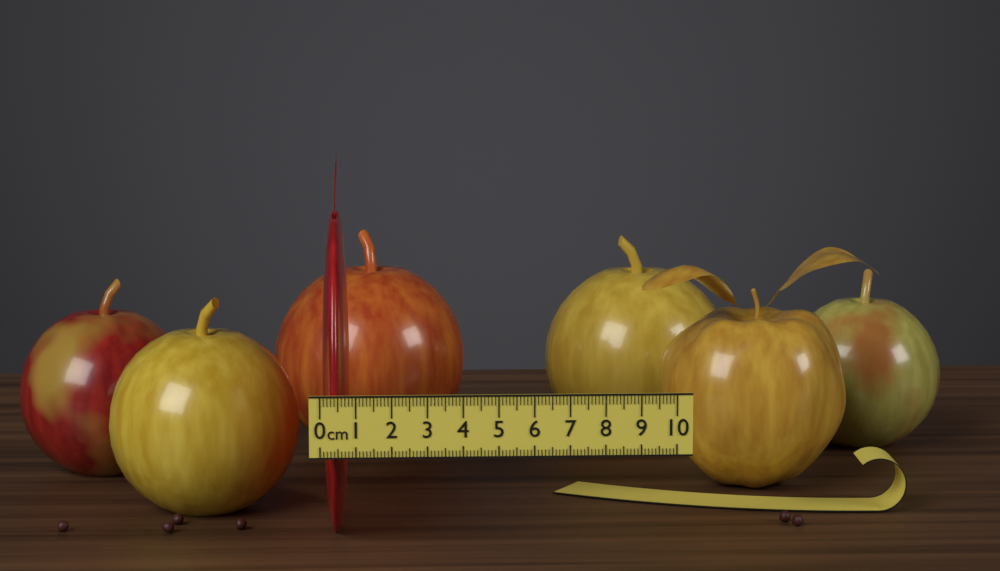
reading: 0.8 cm
